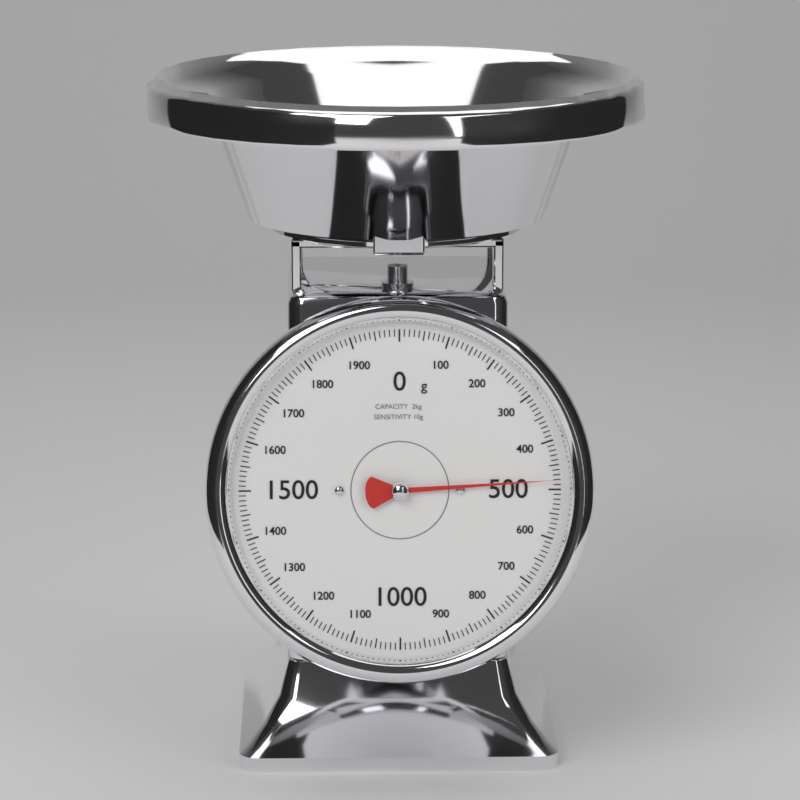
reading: 480 g
